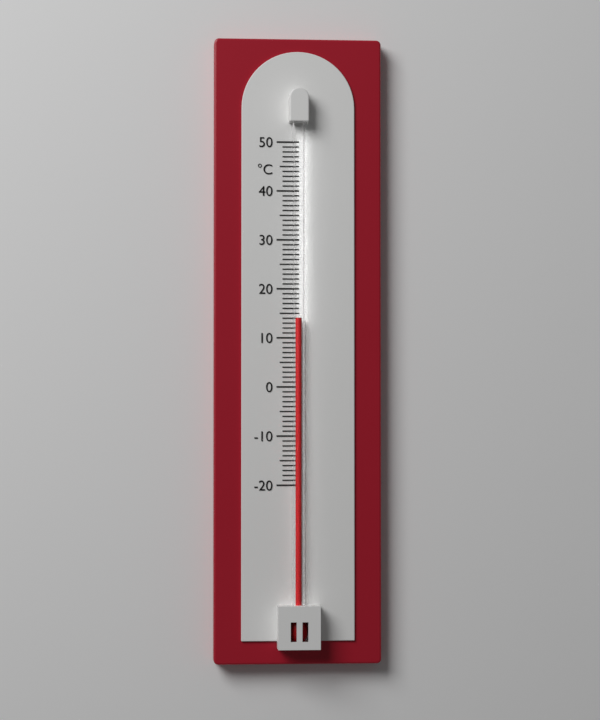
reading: 14 °C
